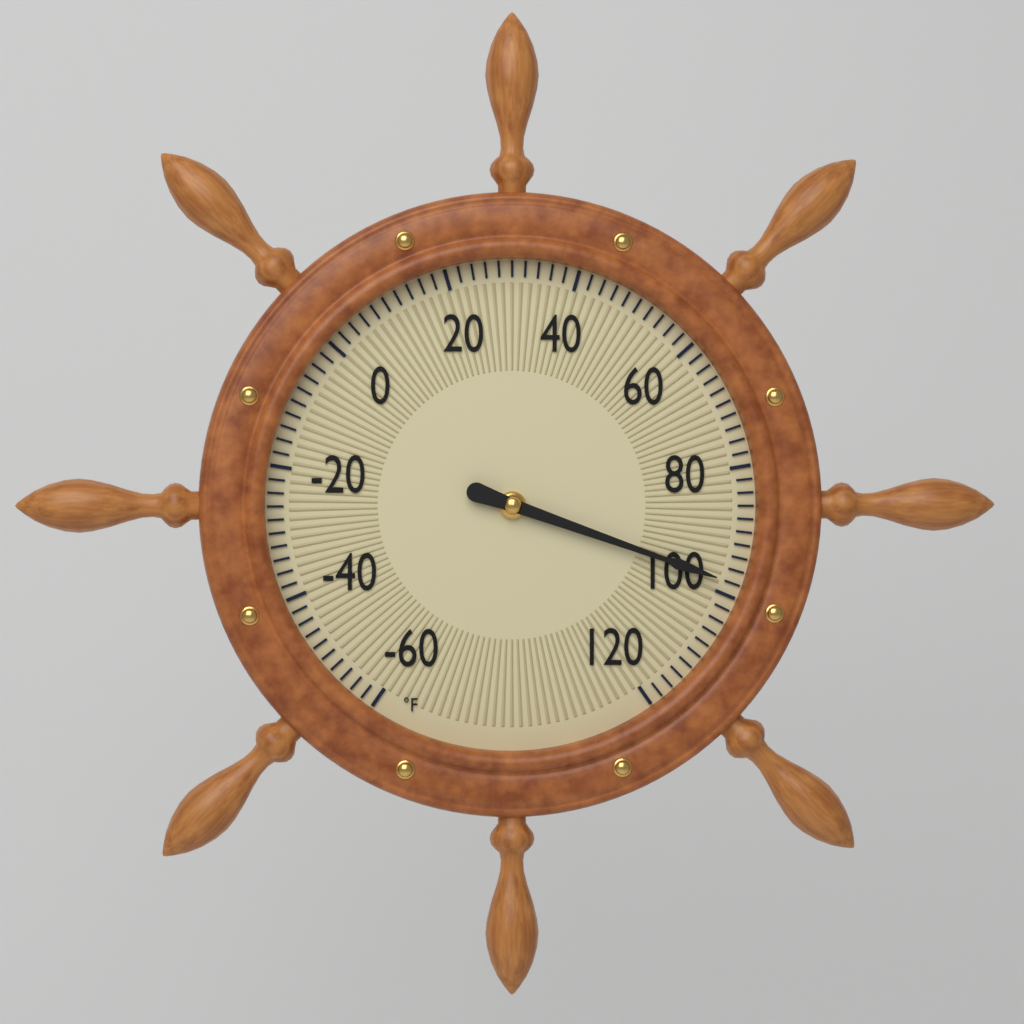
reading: 98 °F
